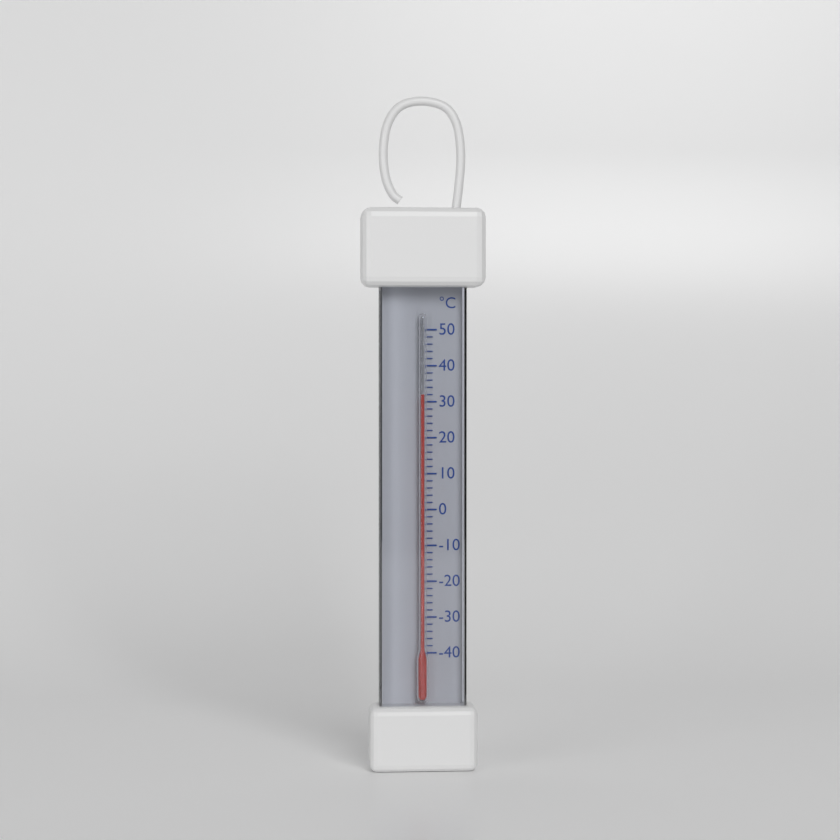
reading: 32 °C
